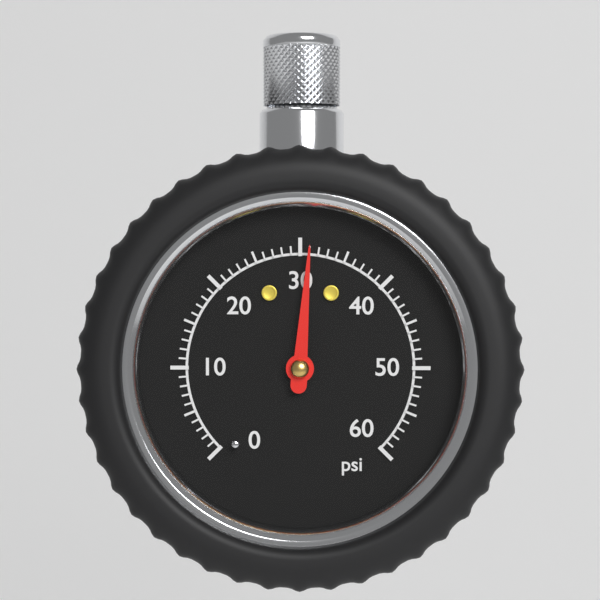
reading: 31 psi
